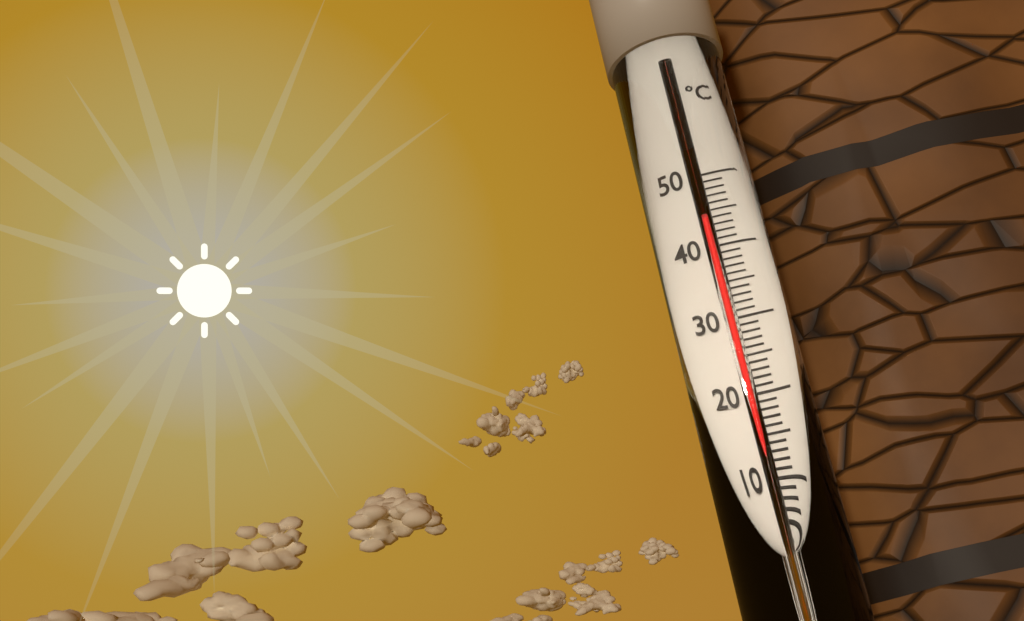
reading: 44 °C
